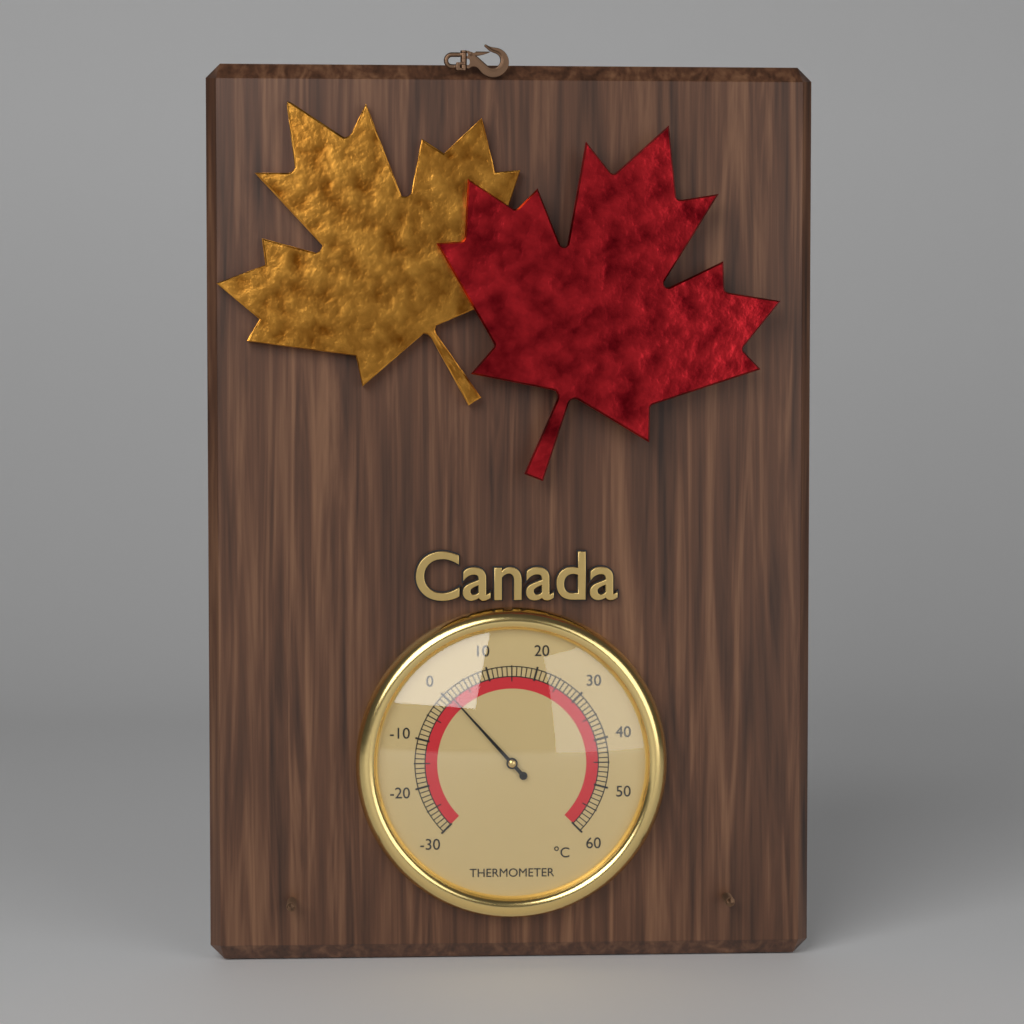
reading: 1 °C
